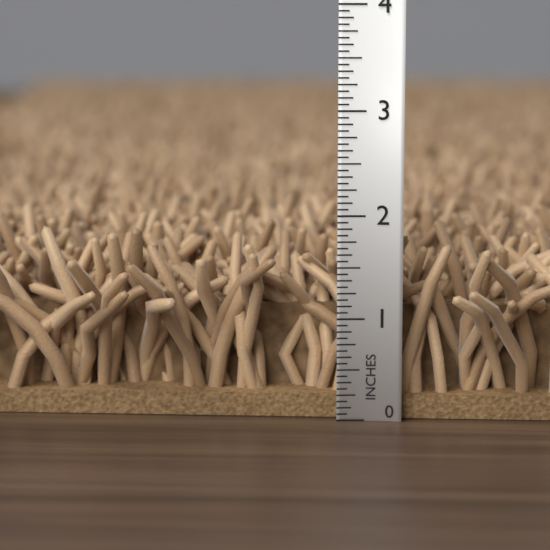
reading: 1.8750 in
